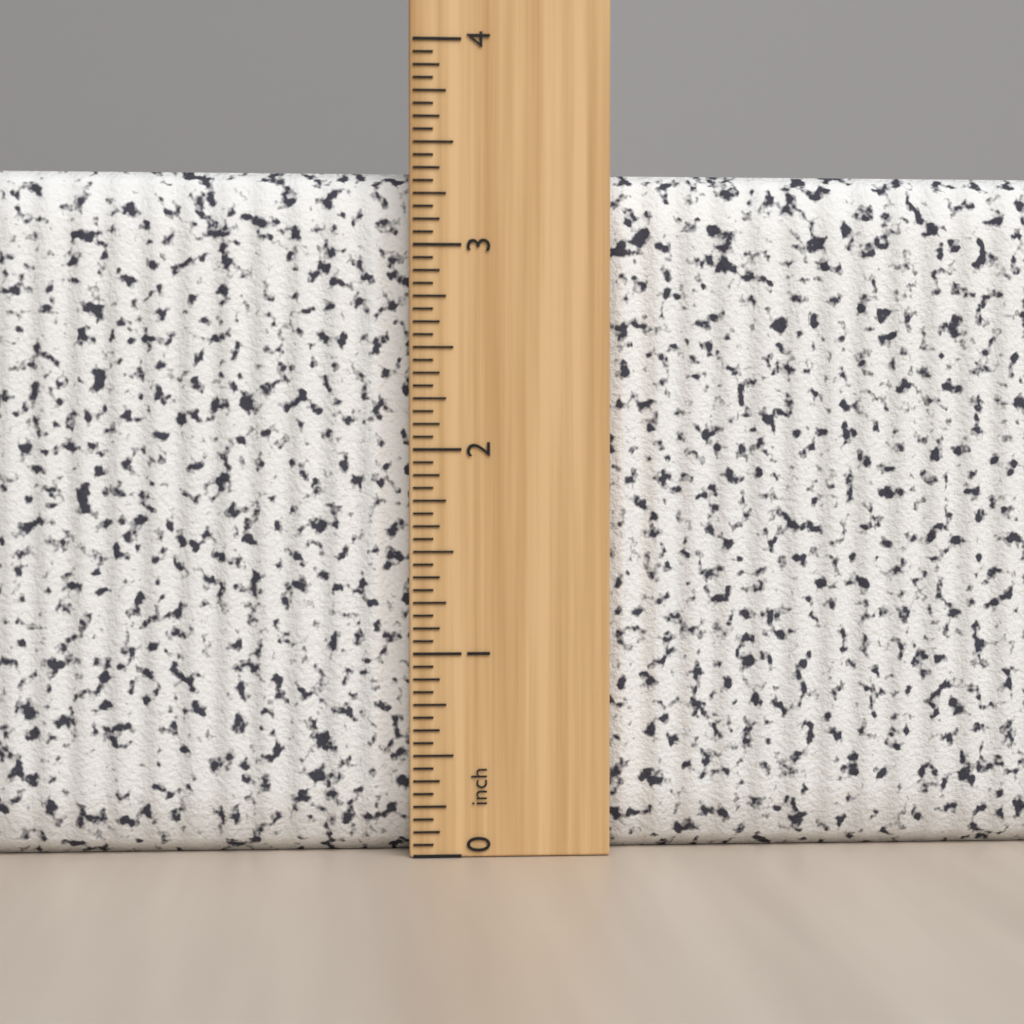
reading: 3.3750 inch
